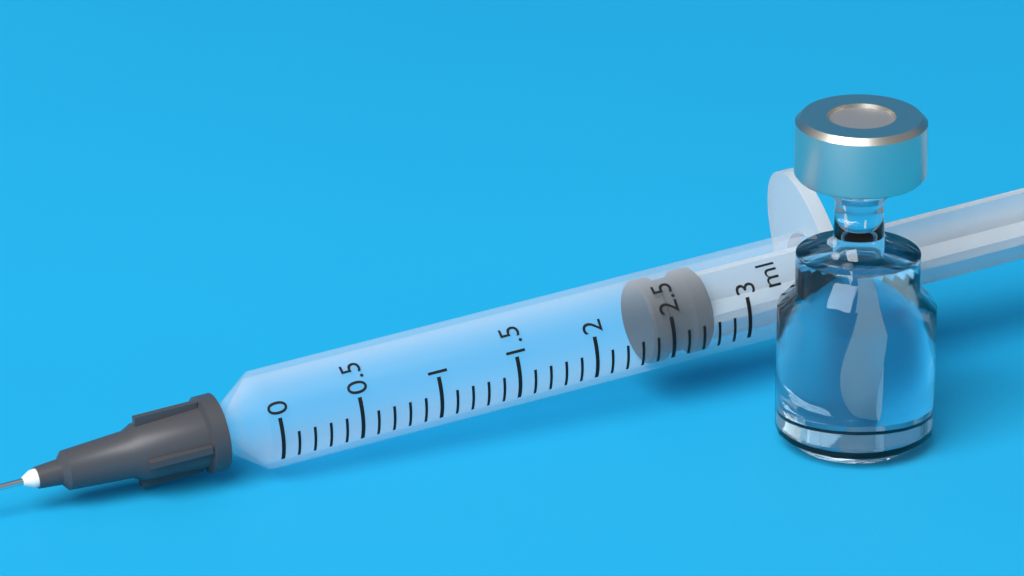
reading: 2.4 ml
